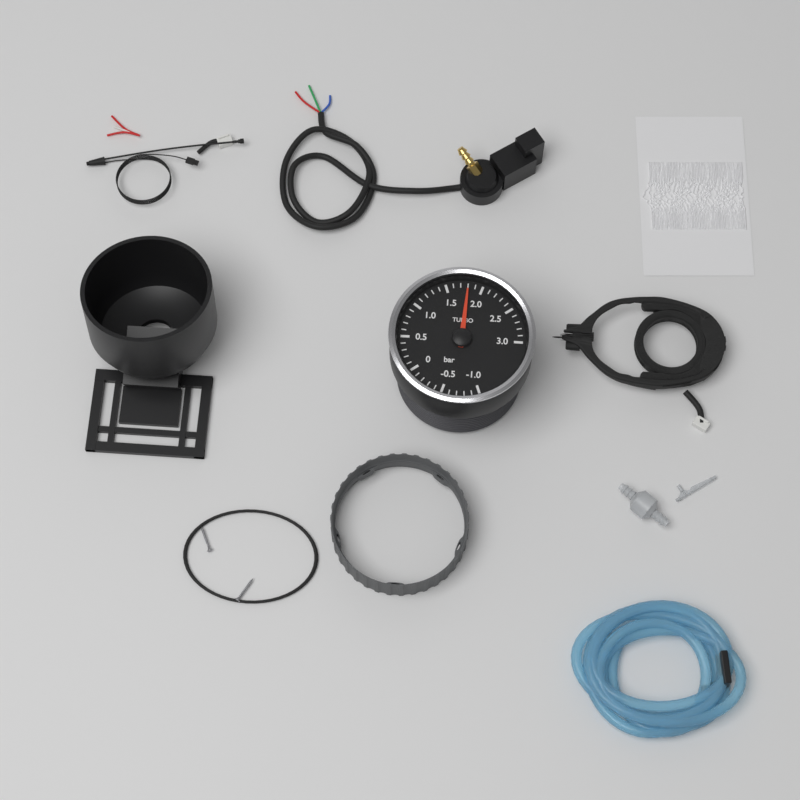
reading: 1.8 bar
